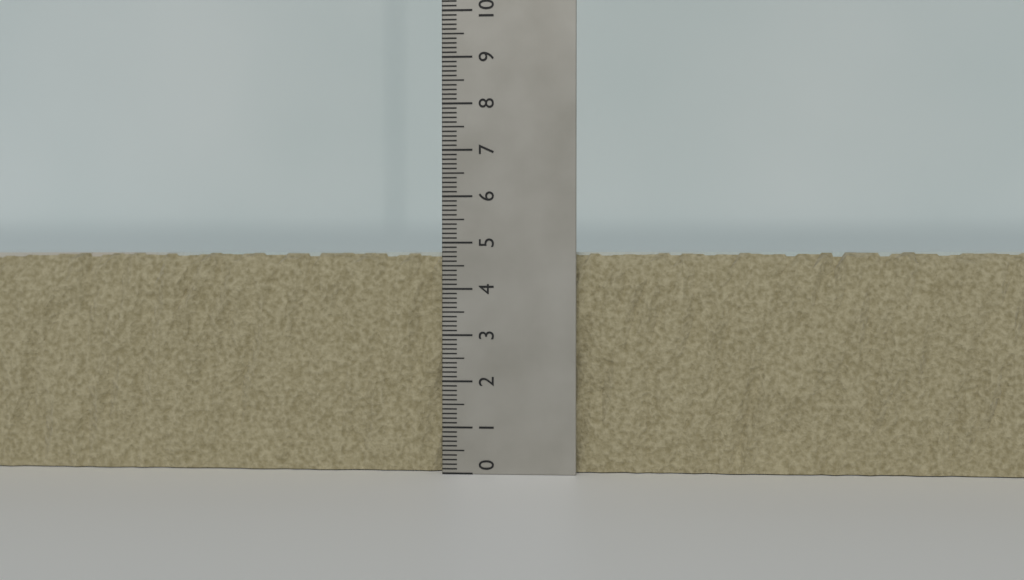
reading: 4.8 (no unit)
